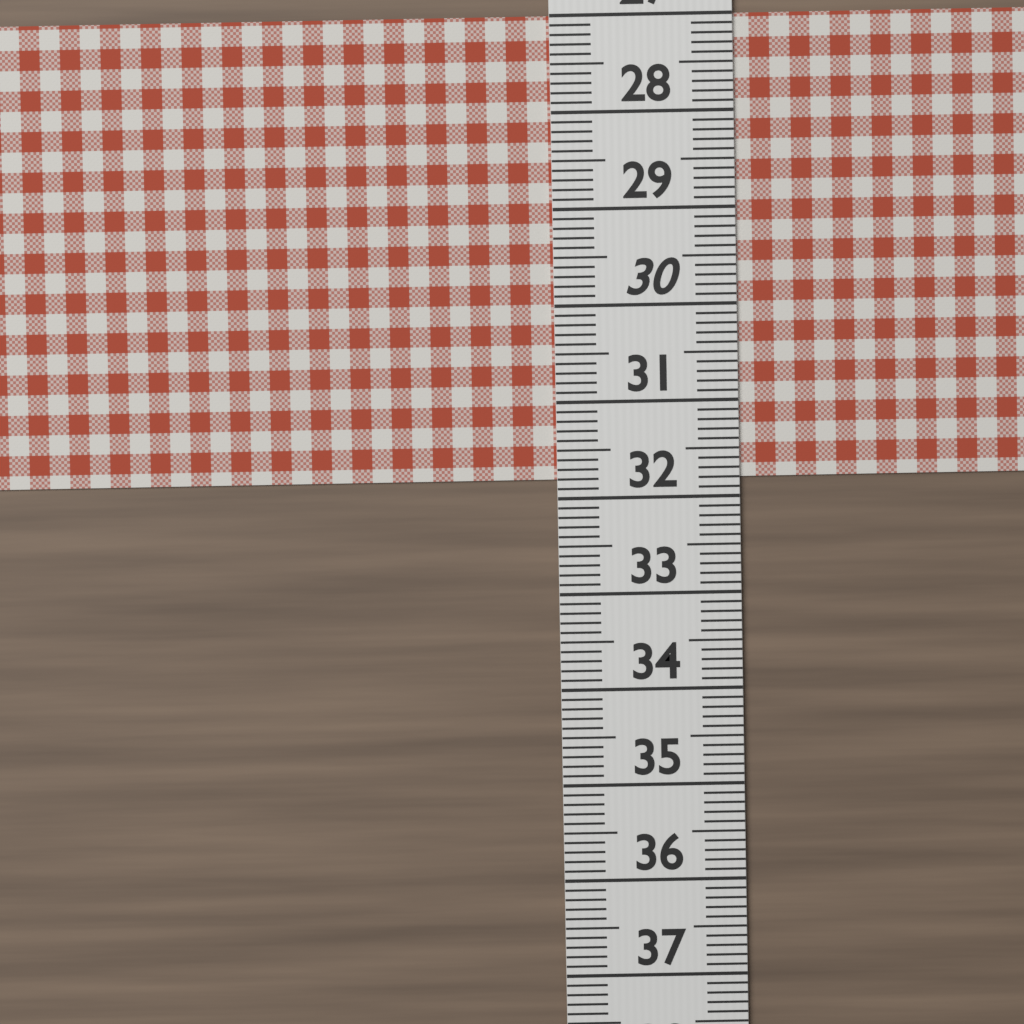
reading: 31.8 (no unit)
